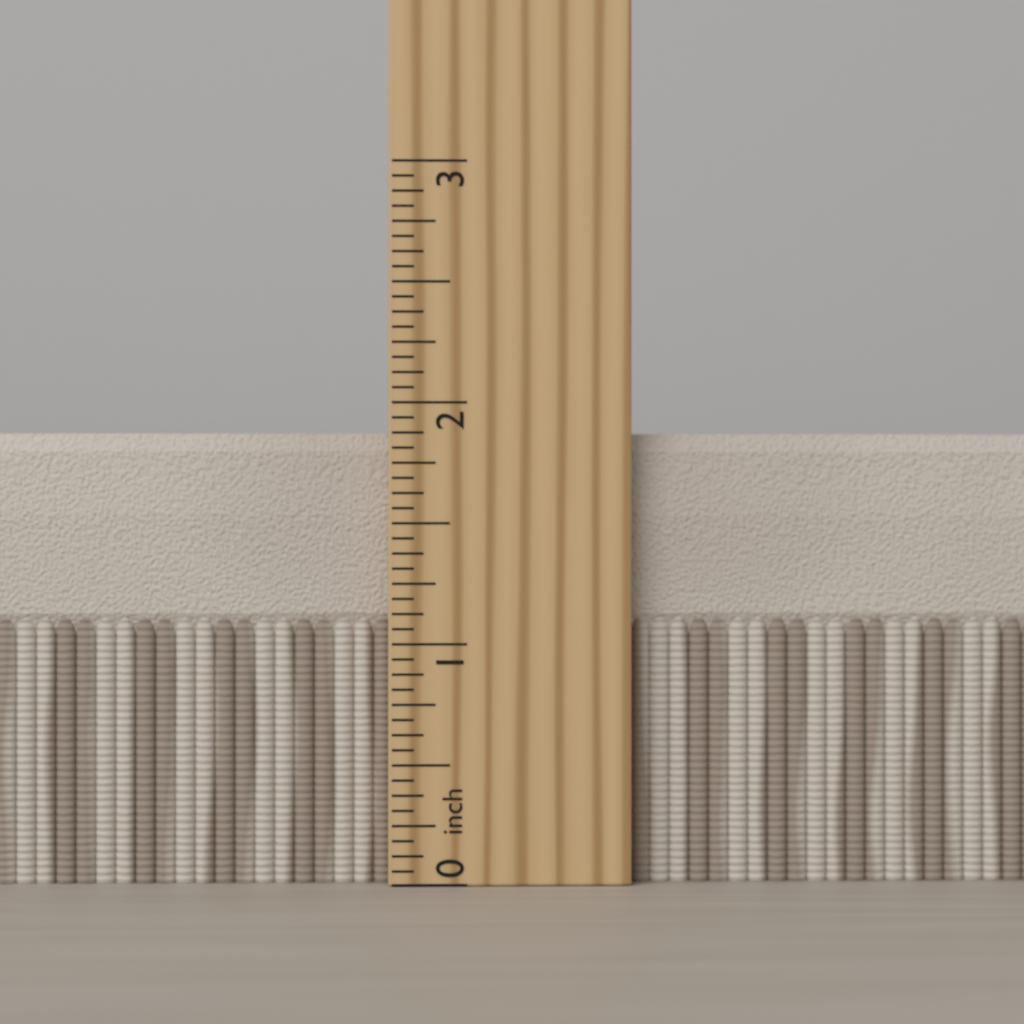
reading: 1.8750 inch
